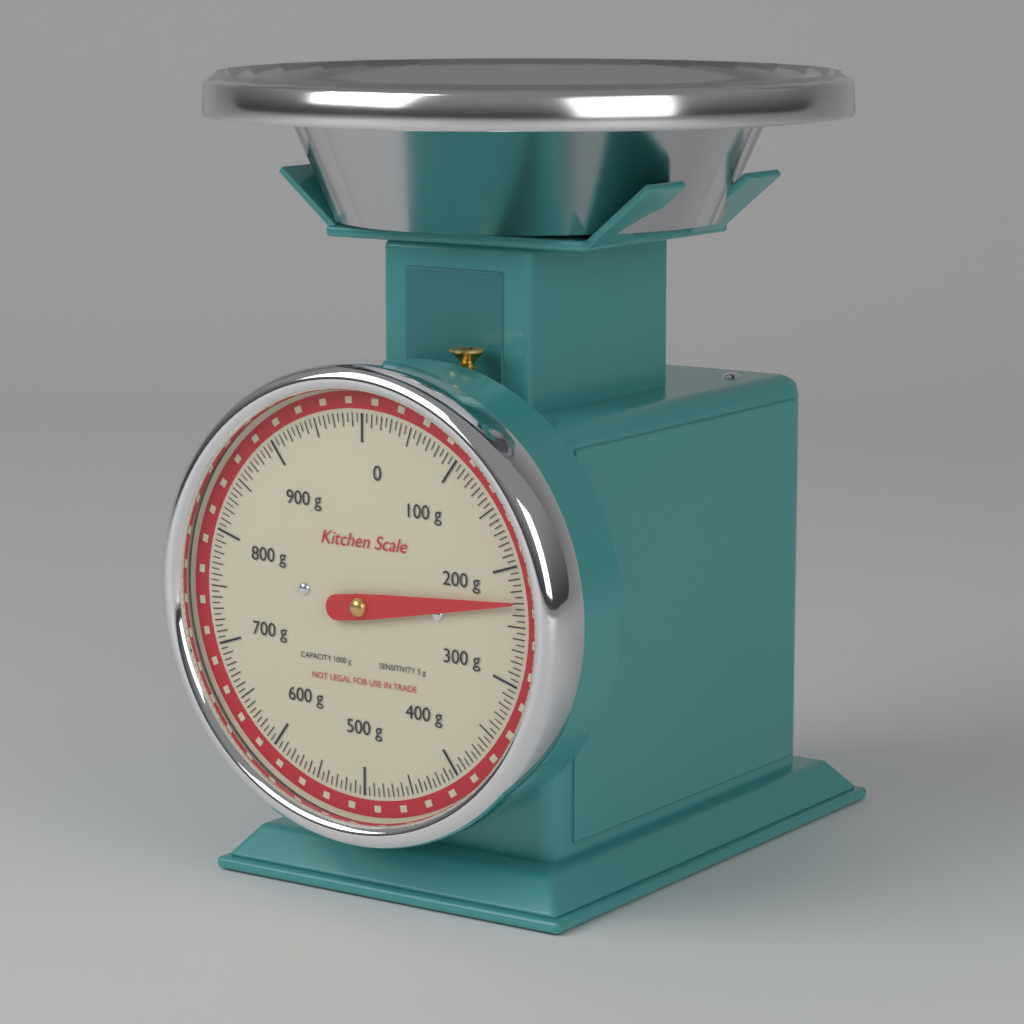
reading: 230 g
